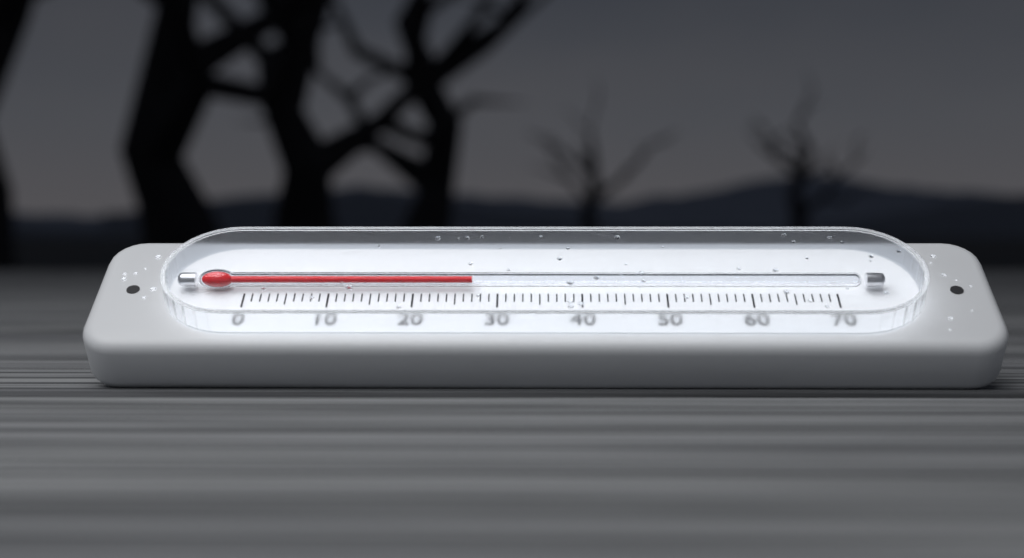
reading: 27 (no unit)
